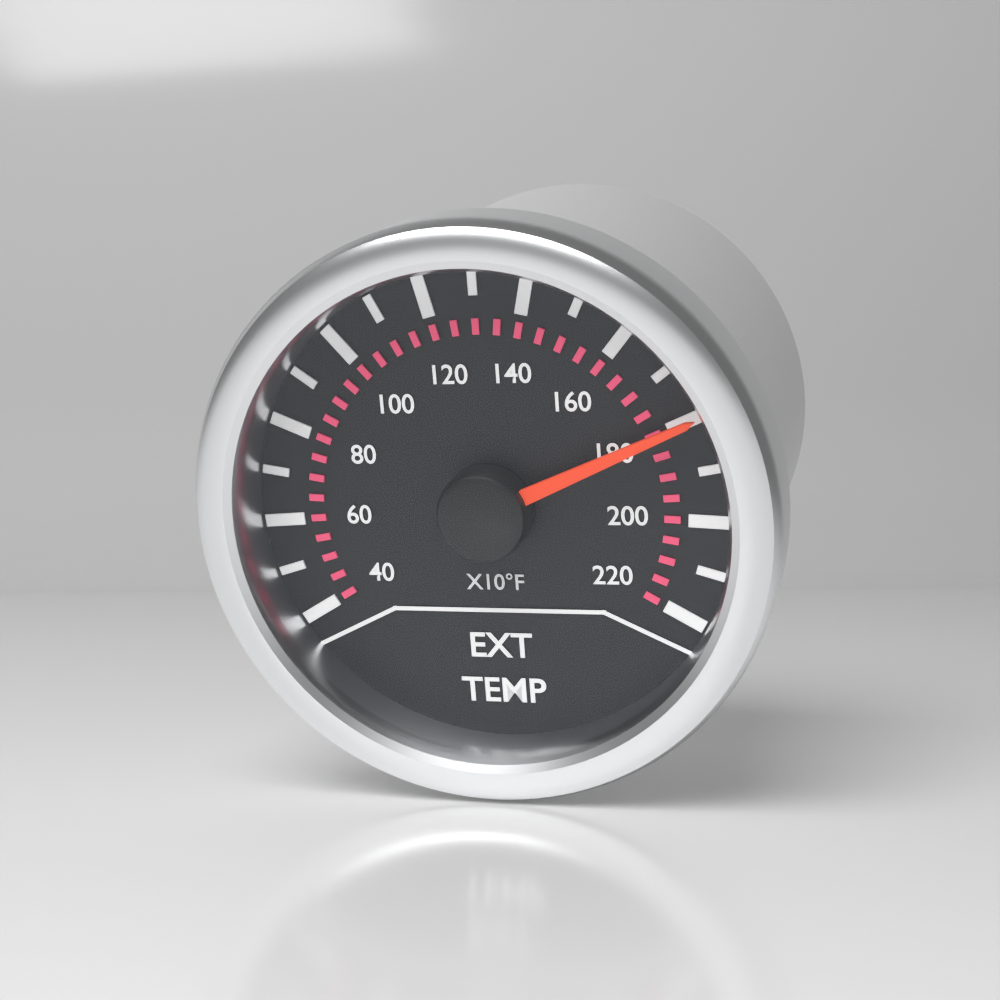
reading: 1800 °F
